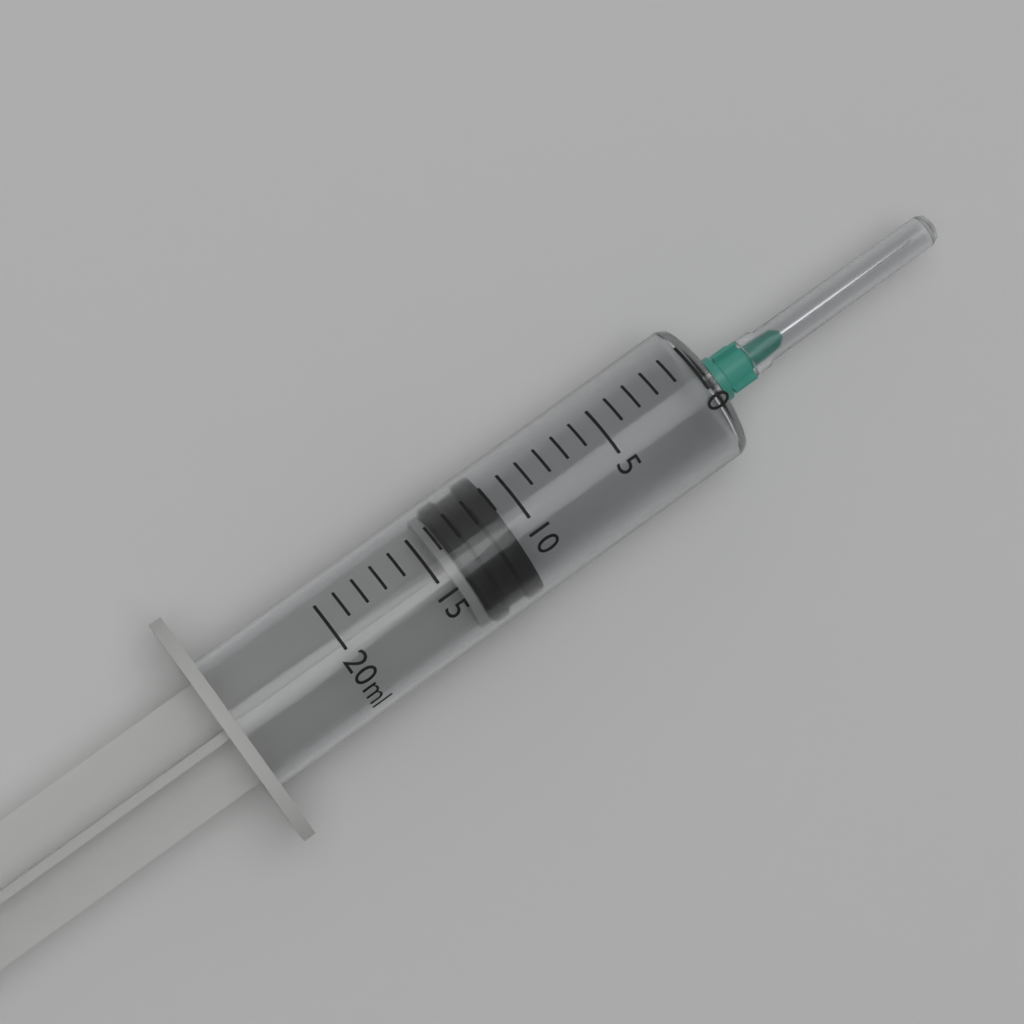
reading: 11 ml
